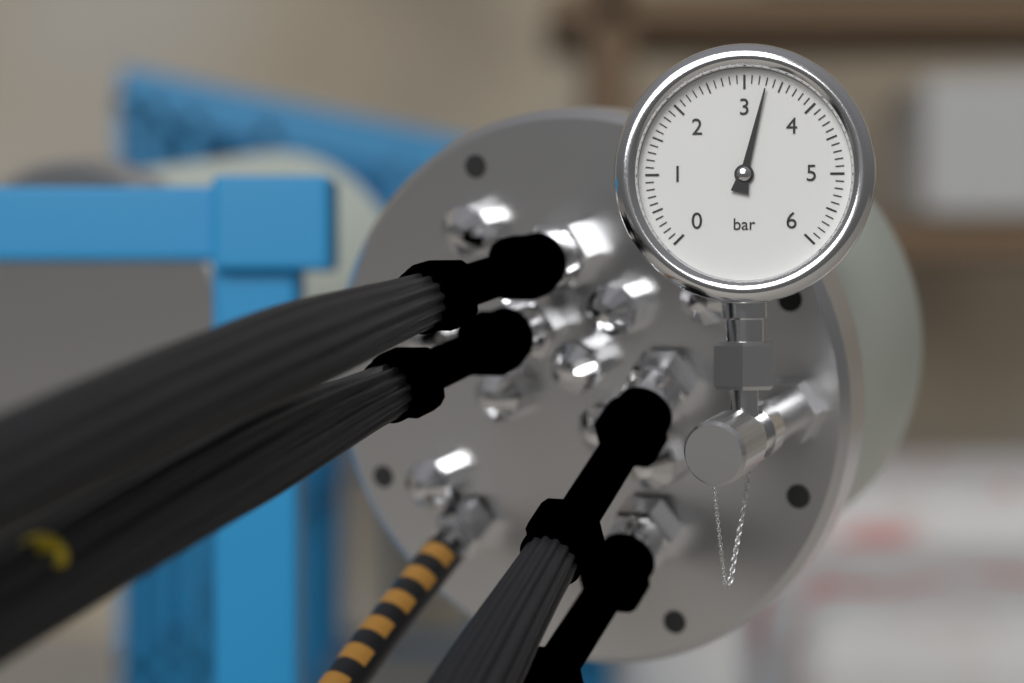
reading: 3.3 bar
